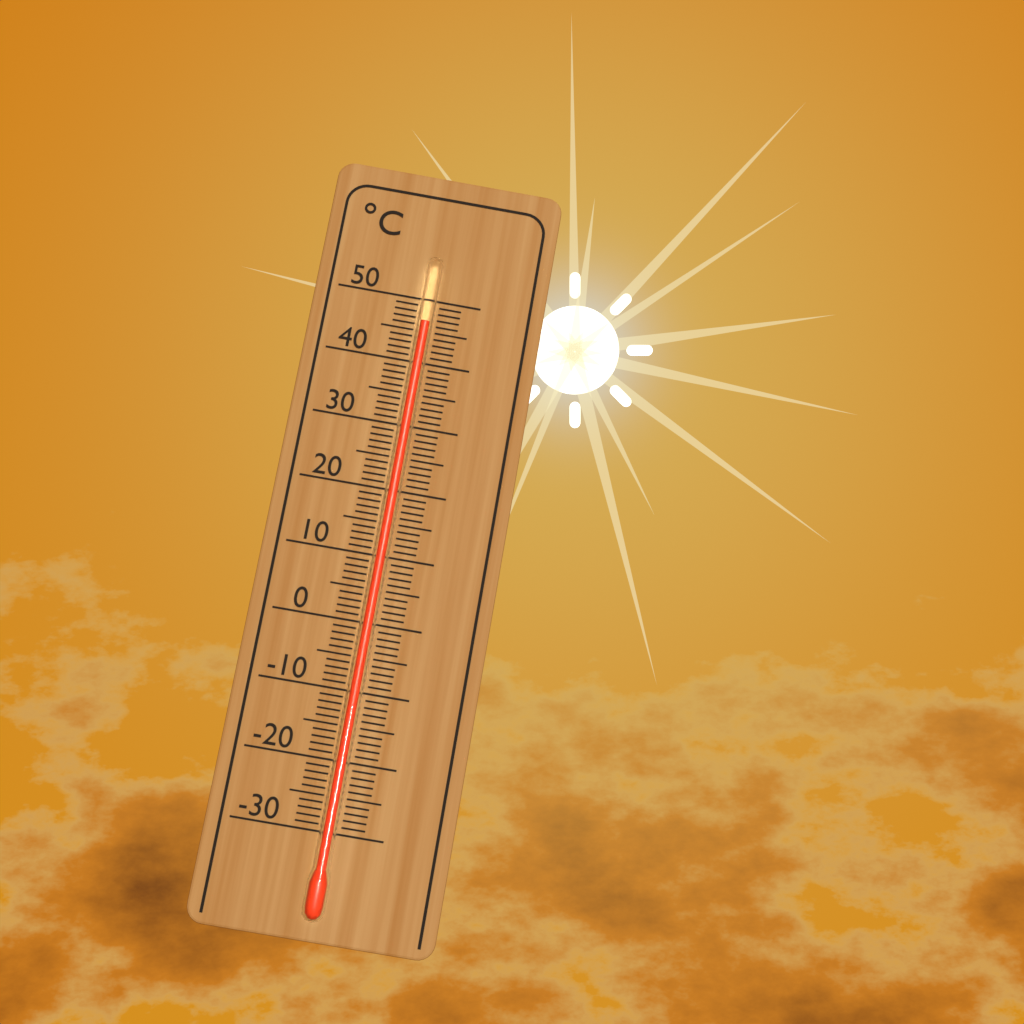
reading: 46 °C
